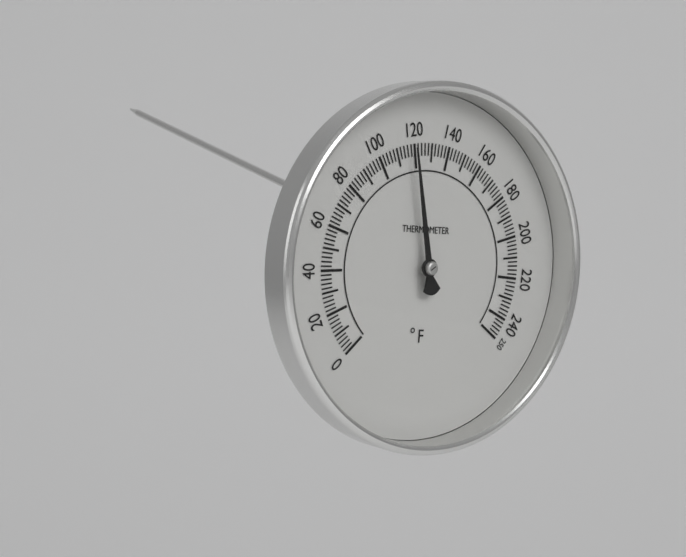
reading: 118 °F
